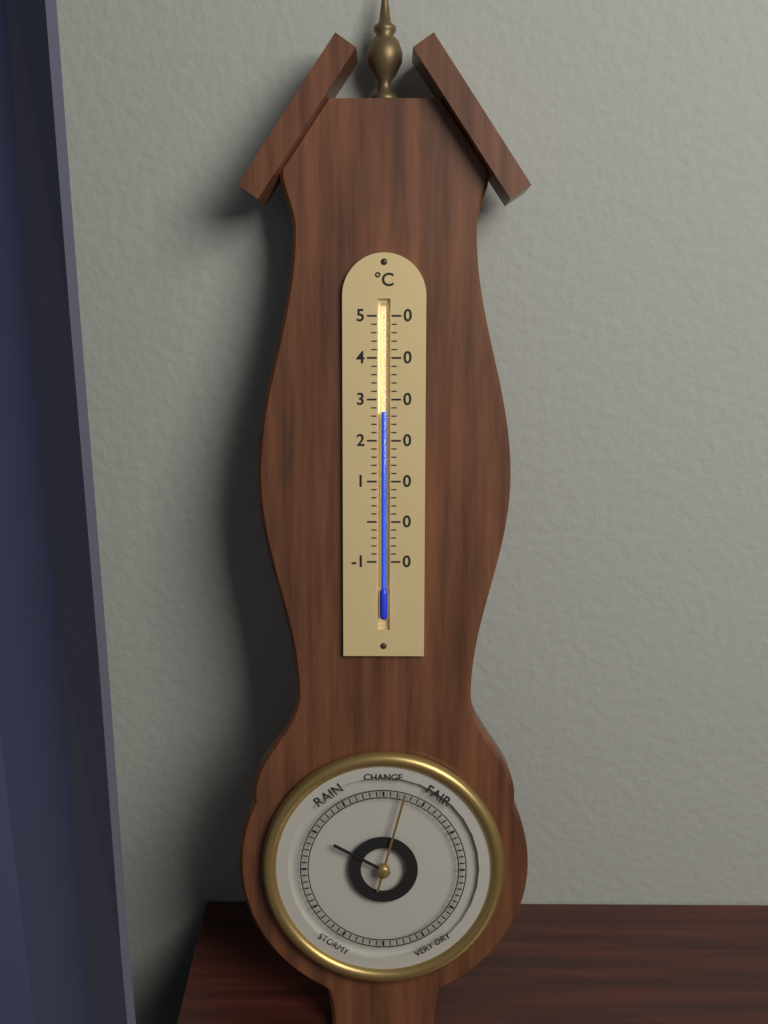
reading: 27 °C
